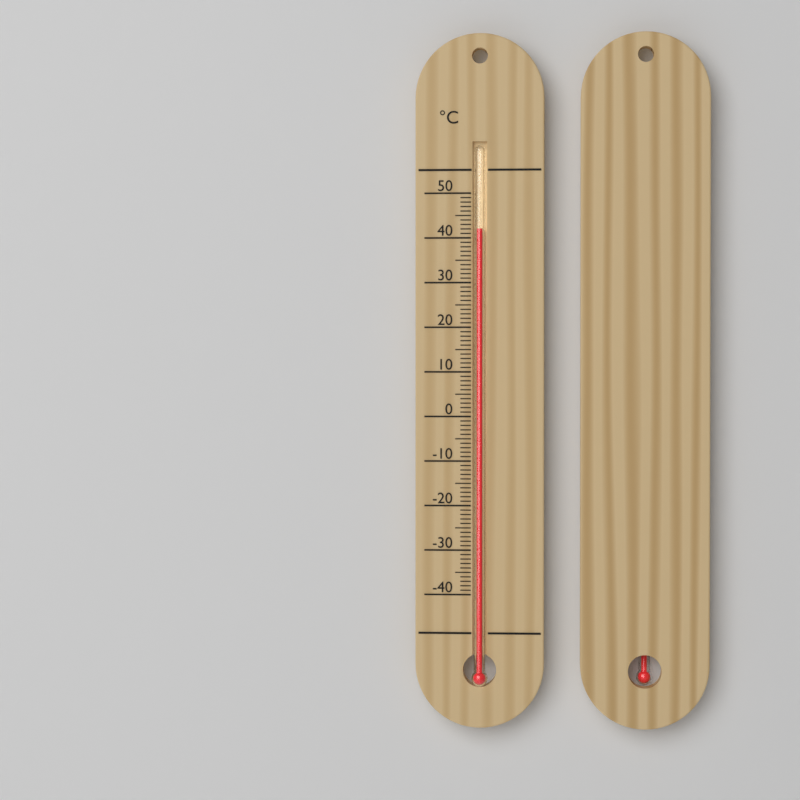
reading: 42 °C
